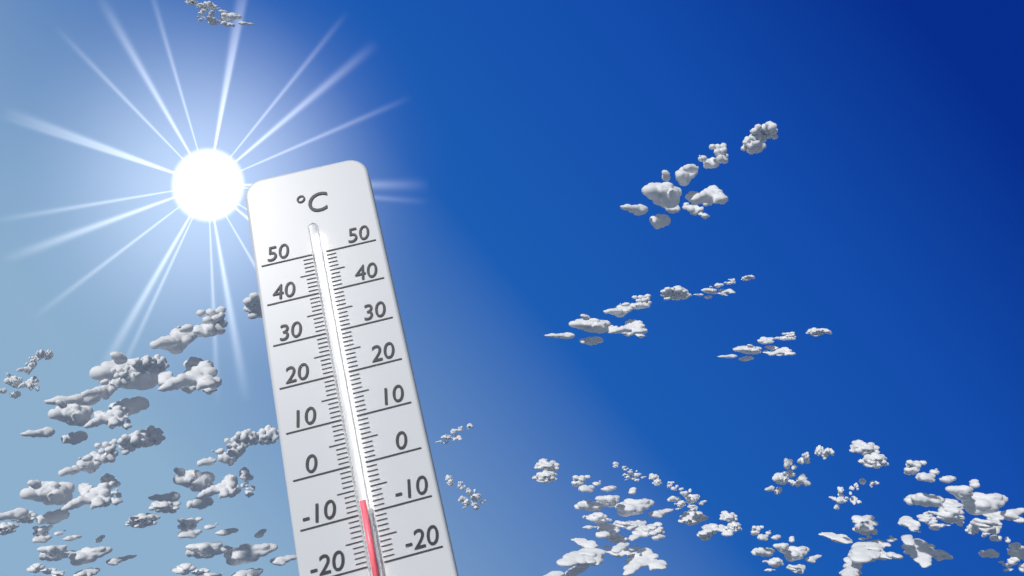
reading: -8 °C
